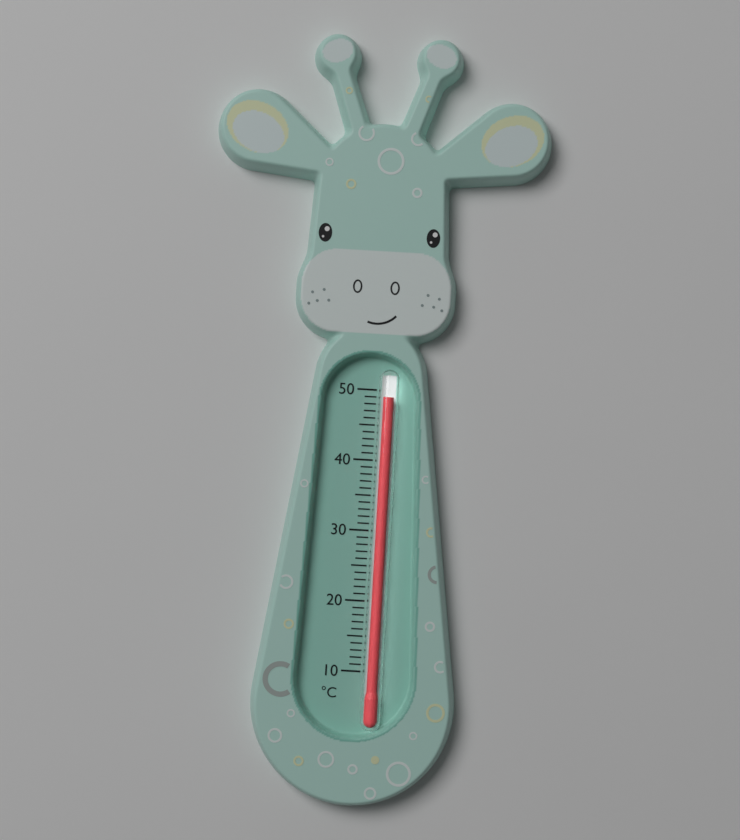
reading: 49 °C
